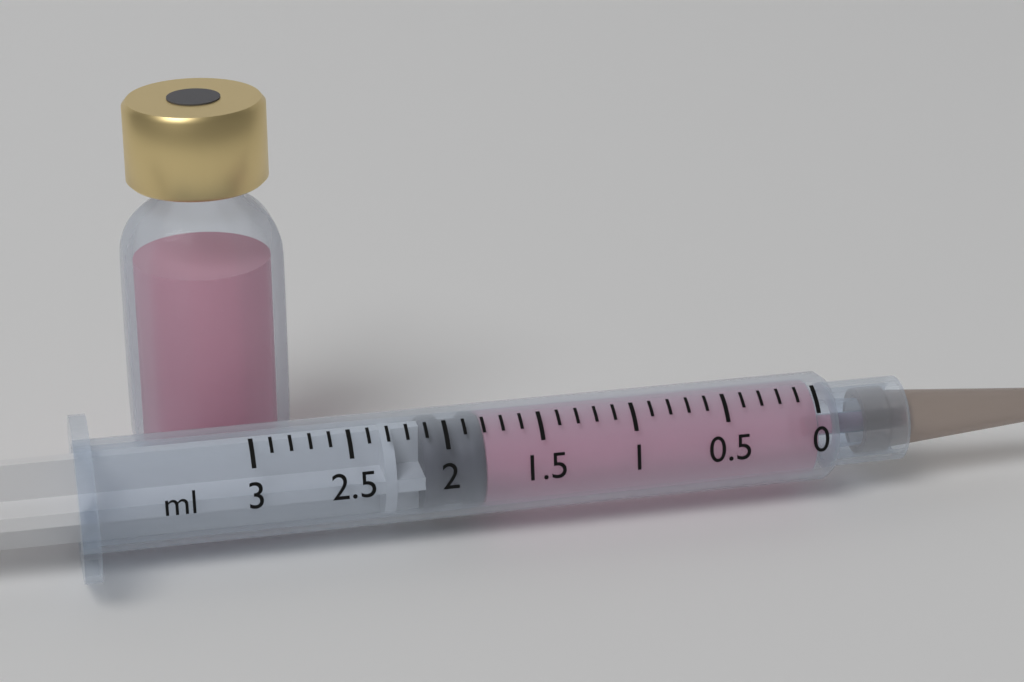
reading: 1.8 ml
